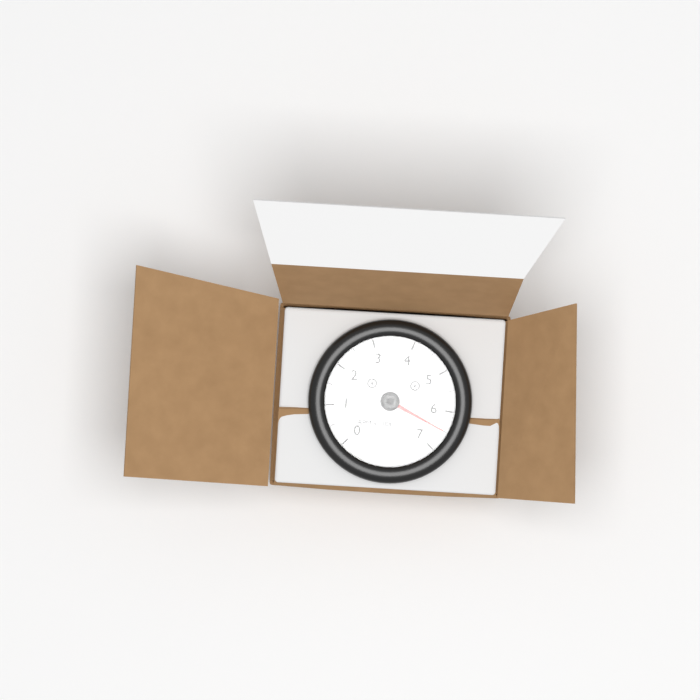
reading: 6.5 RPM x 1000
